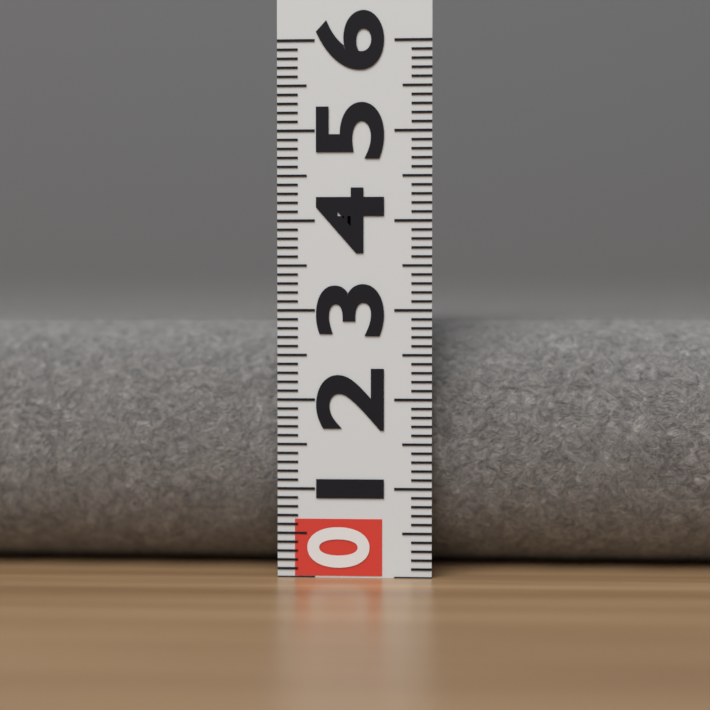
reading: 2.9 (no unit)
